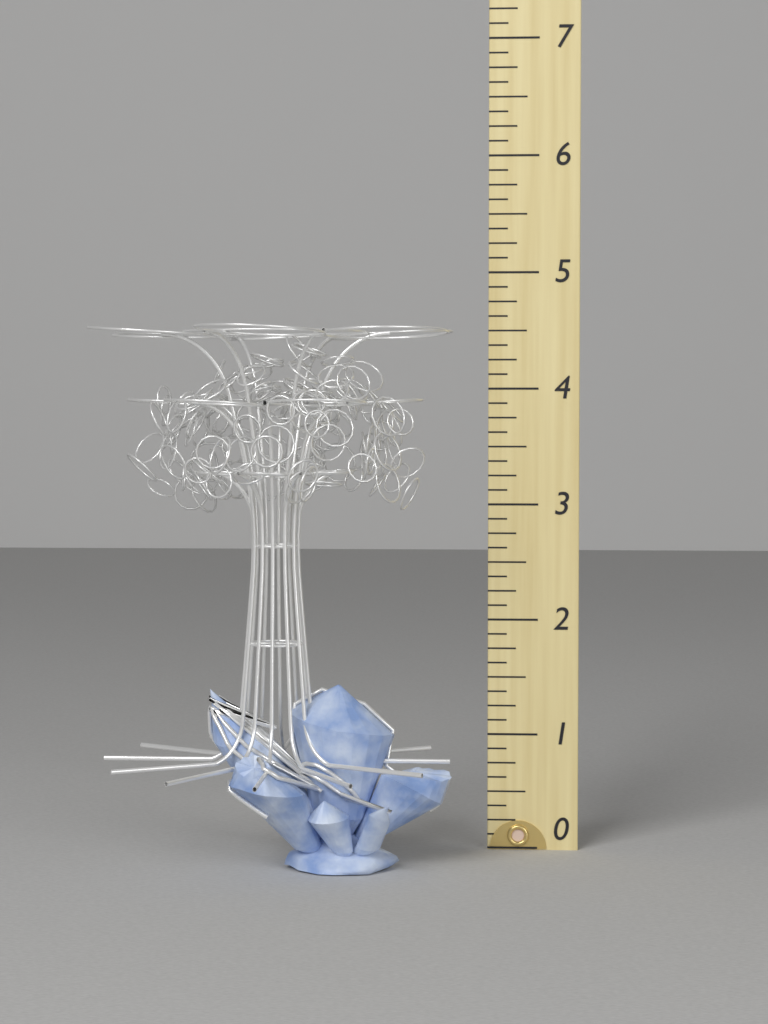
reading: 4.500 (no unit)
